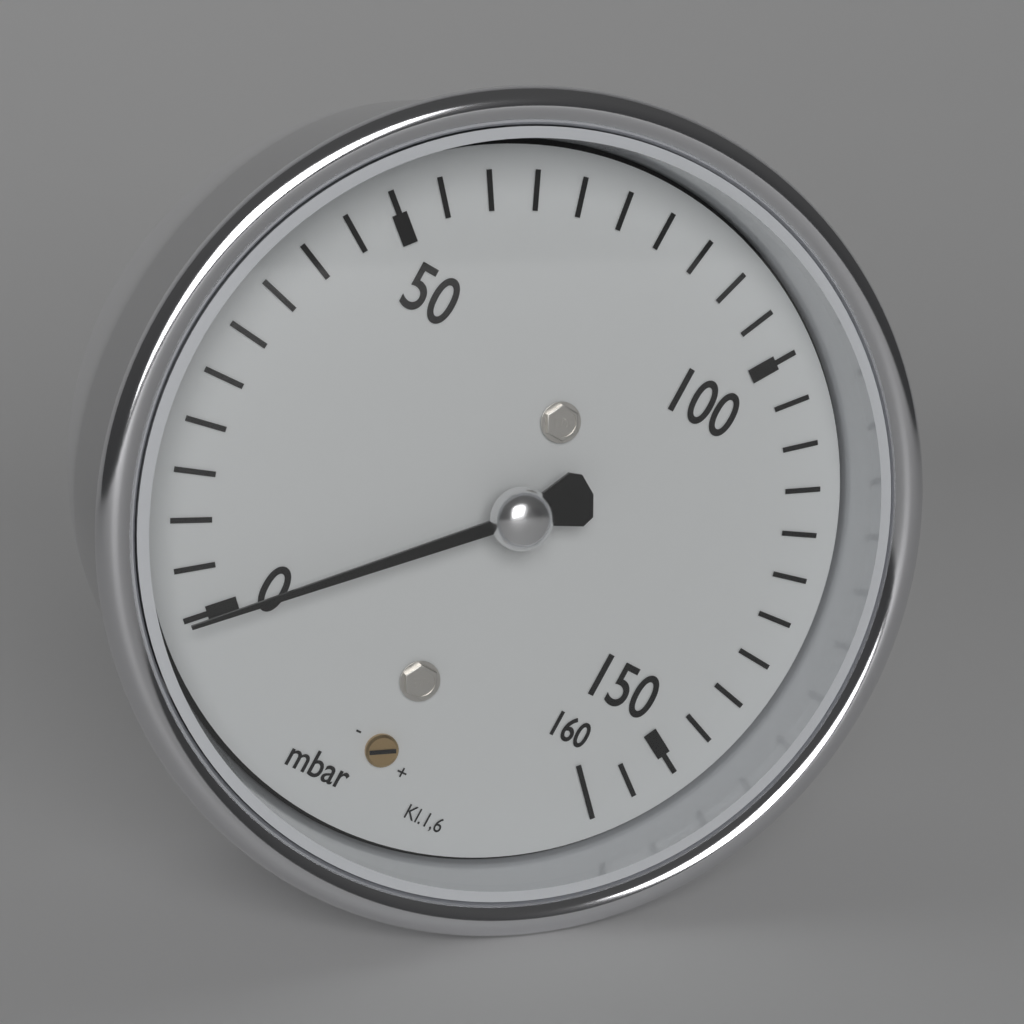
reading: 0 mbar
